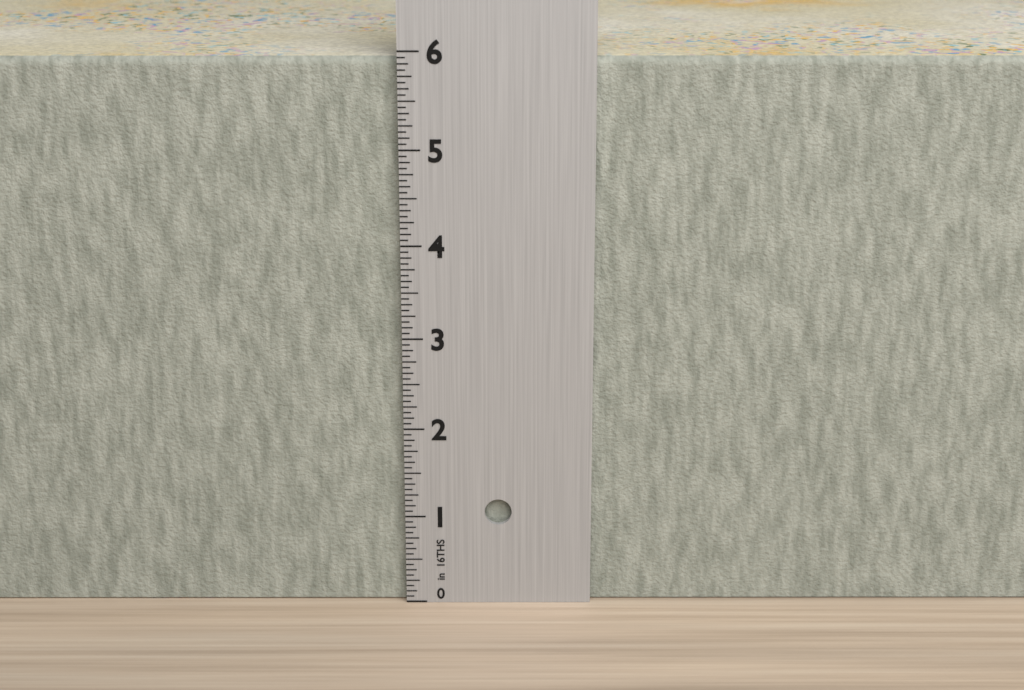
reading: 5.9375 in
